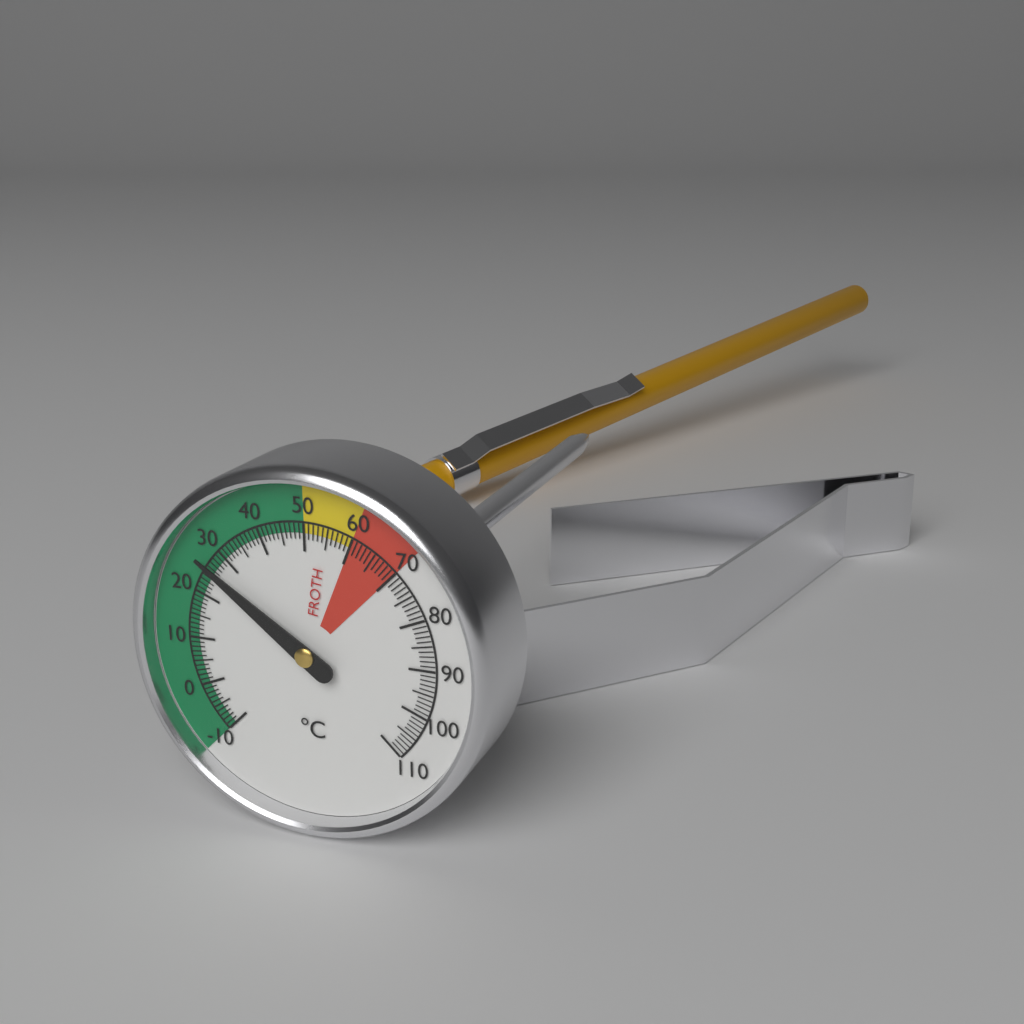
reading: 26 °C
